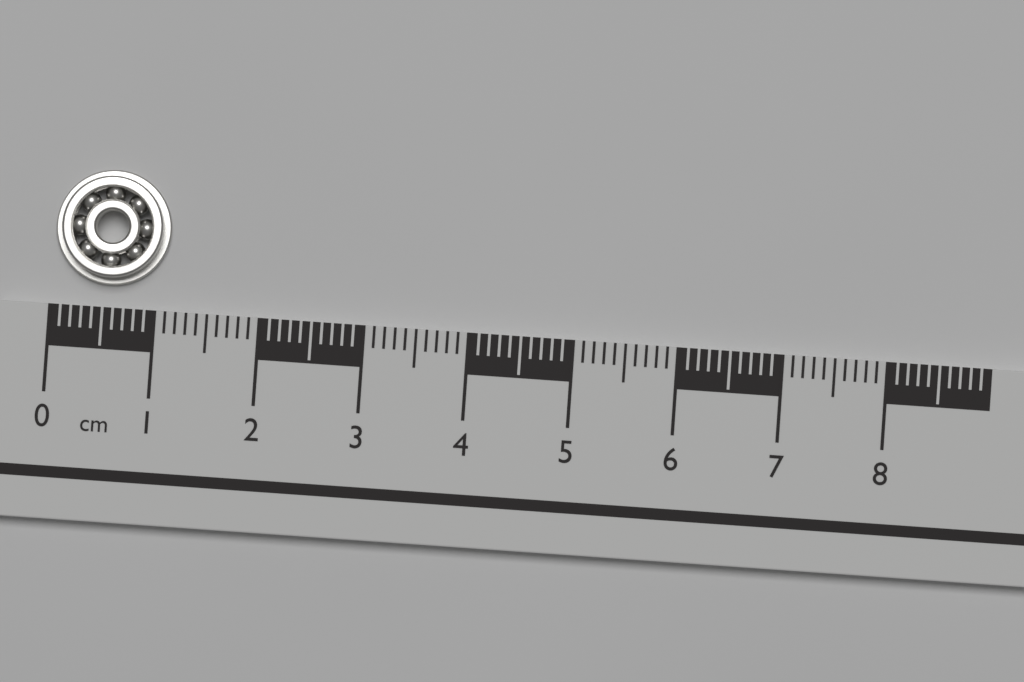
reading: 1.1 cm
